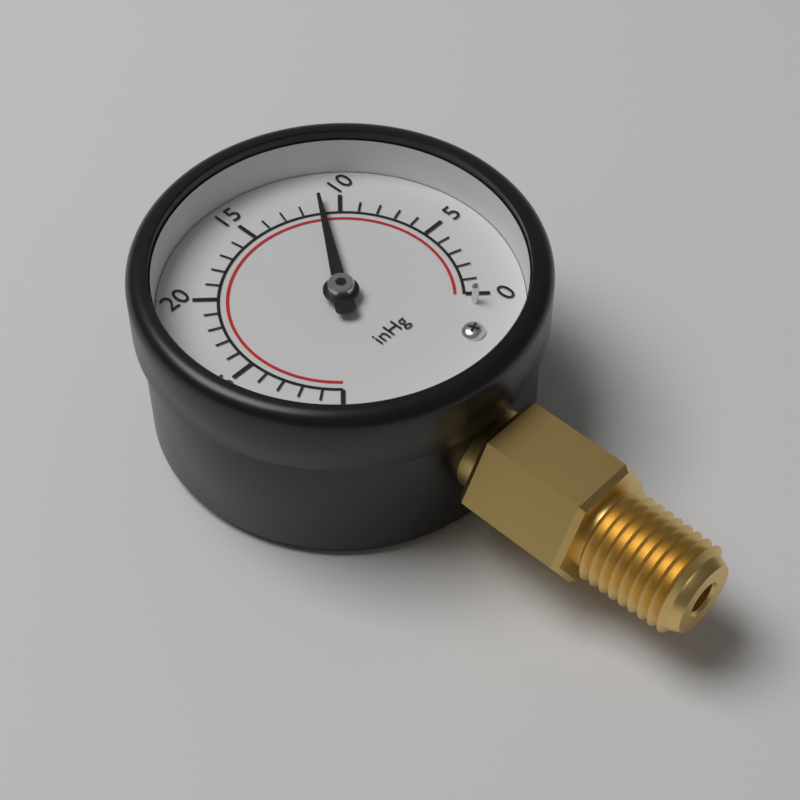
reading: 11 inHg
